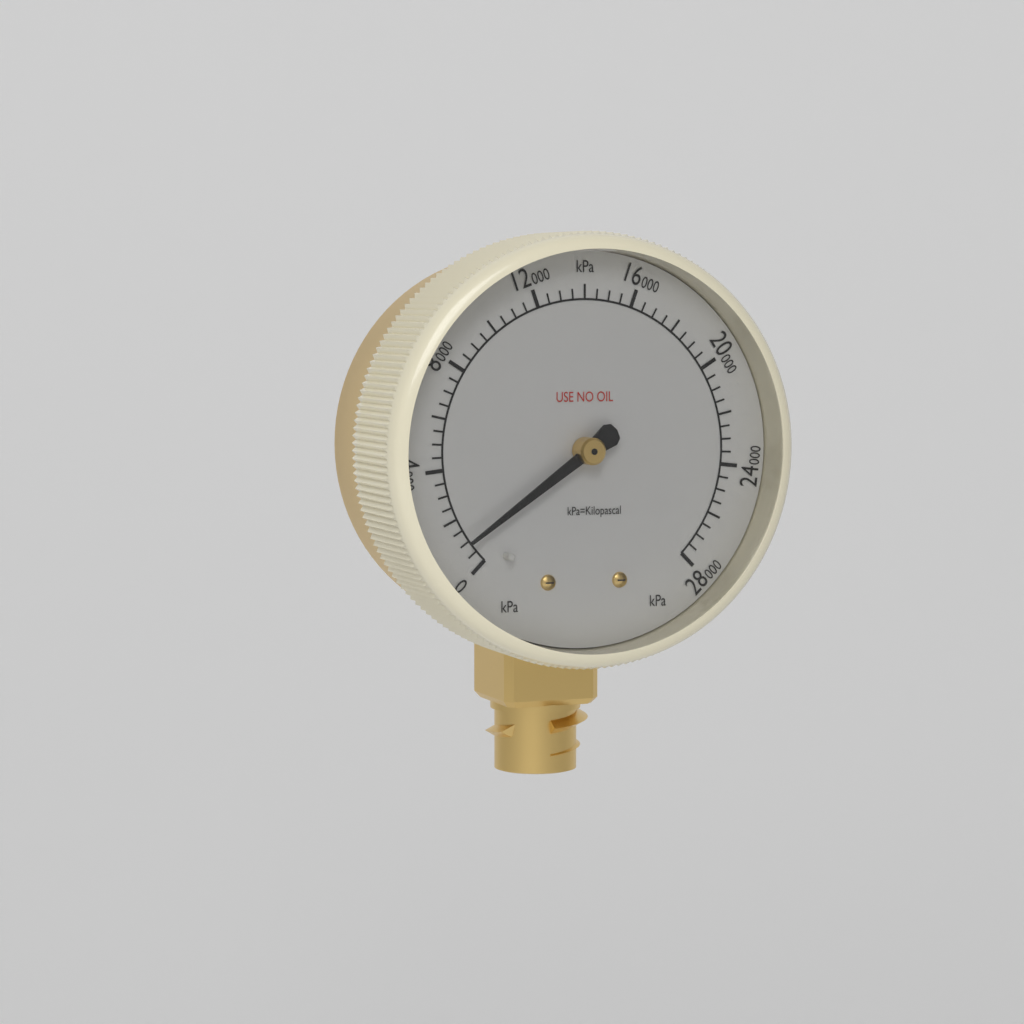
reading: 1000 kPa
